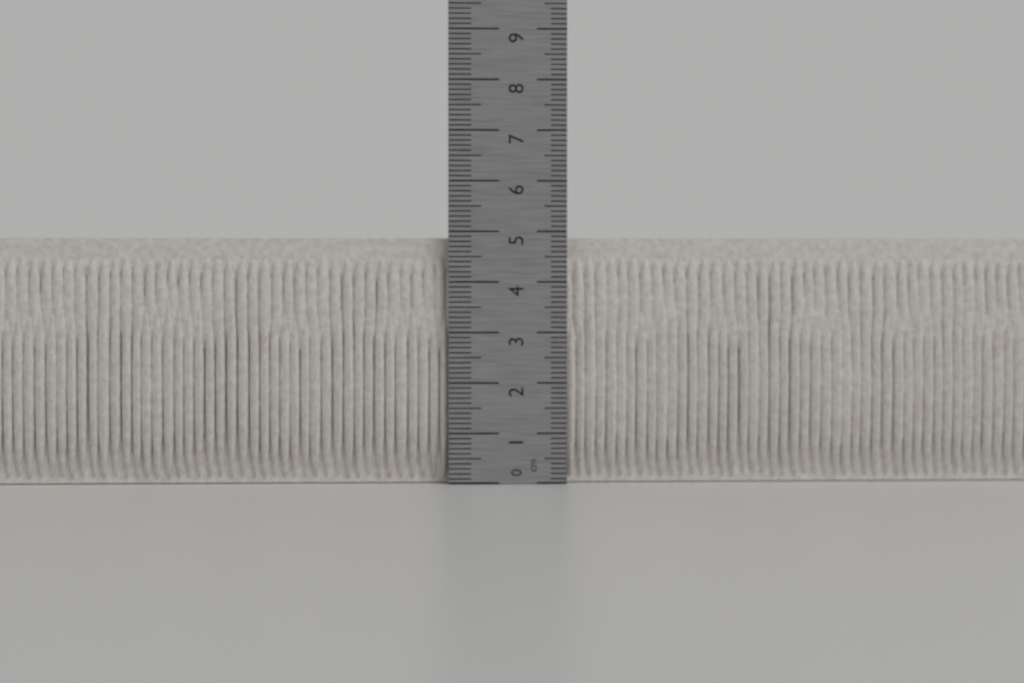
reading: 4.9 cm
